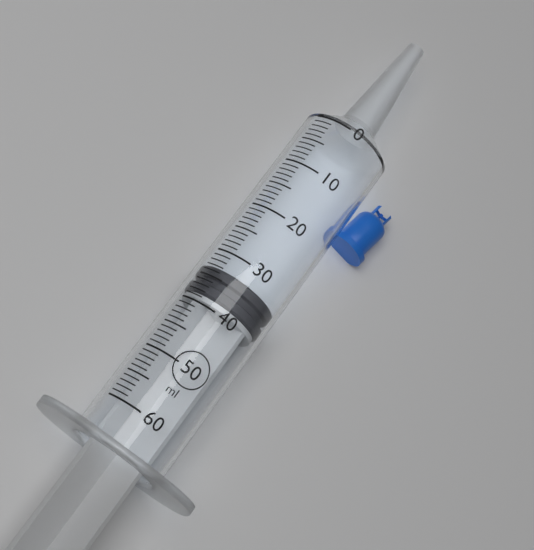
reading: 33 ml
